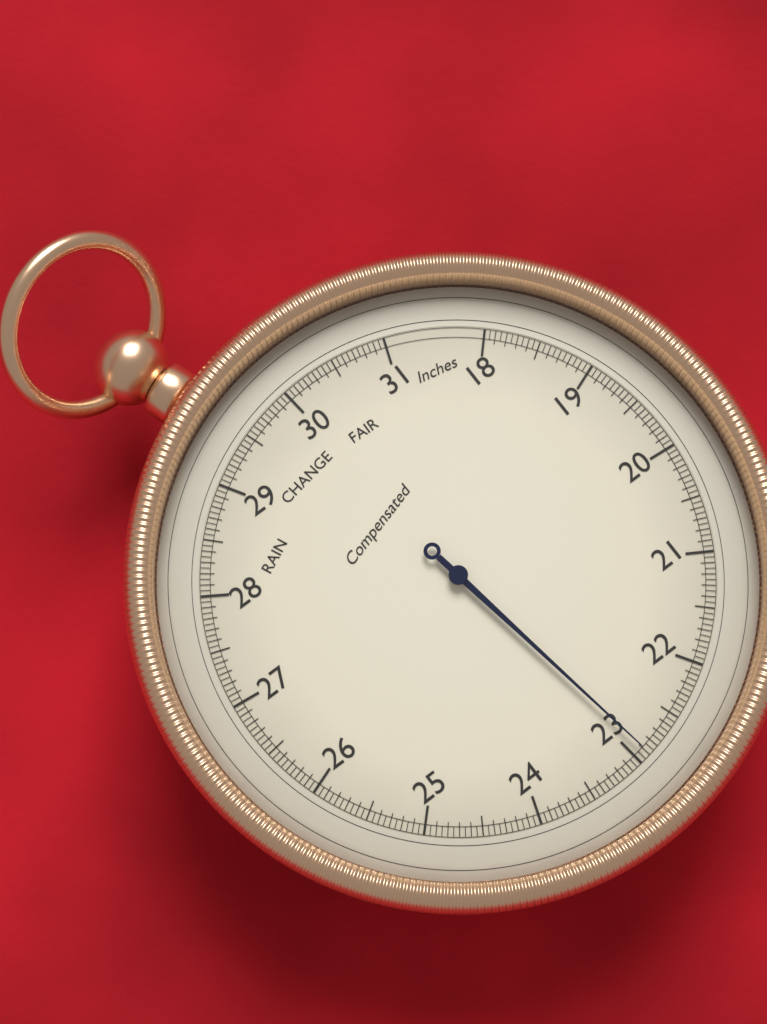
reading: 22.90 inHg
